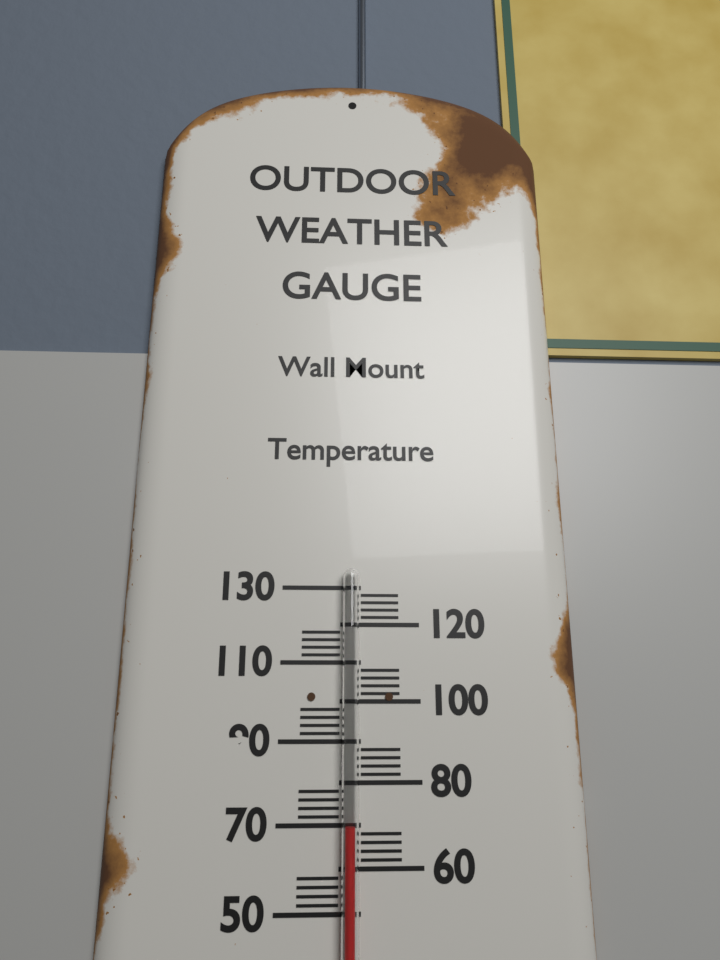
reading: 70 (no unit)
